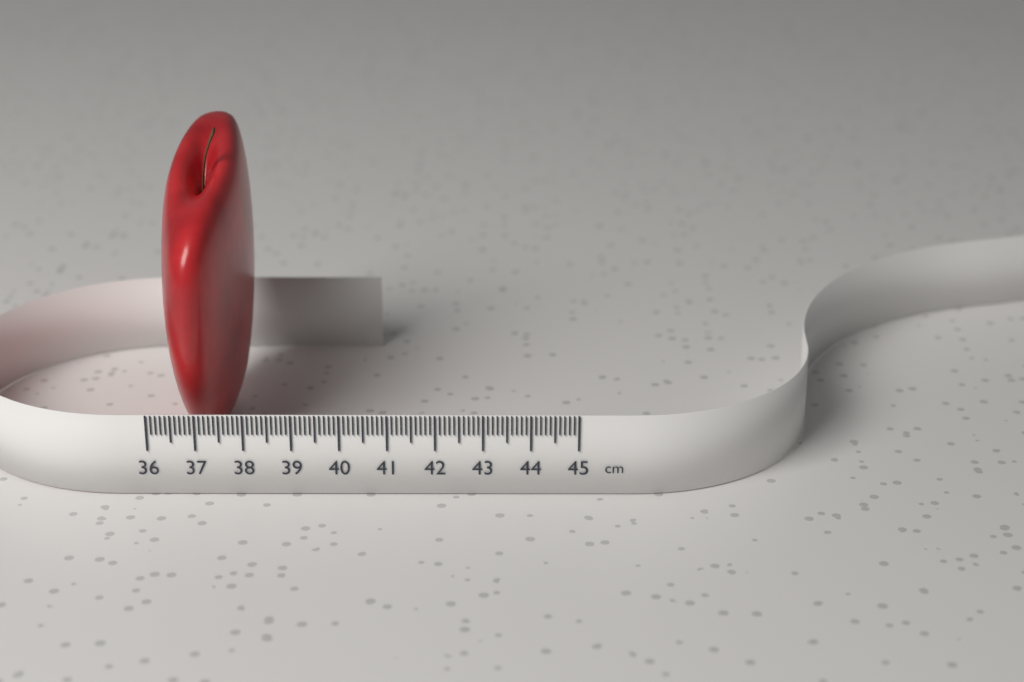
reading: 37.8 cm
